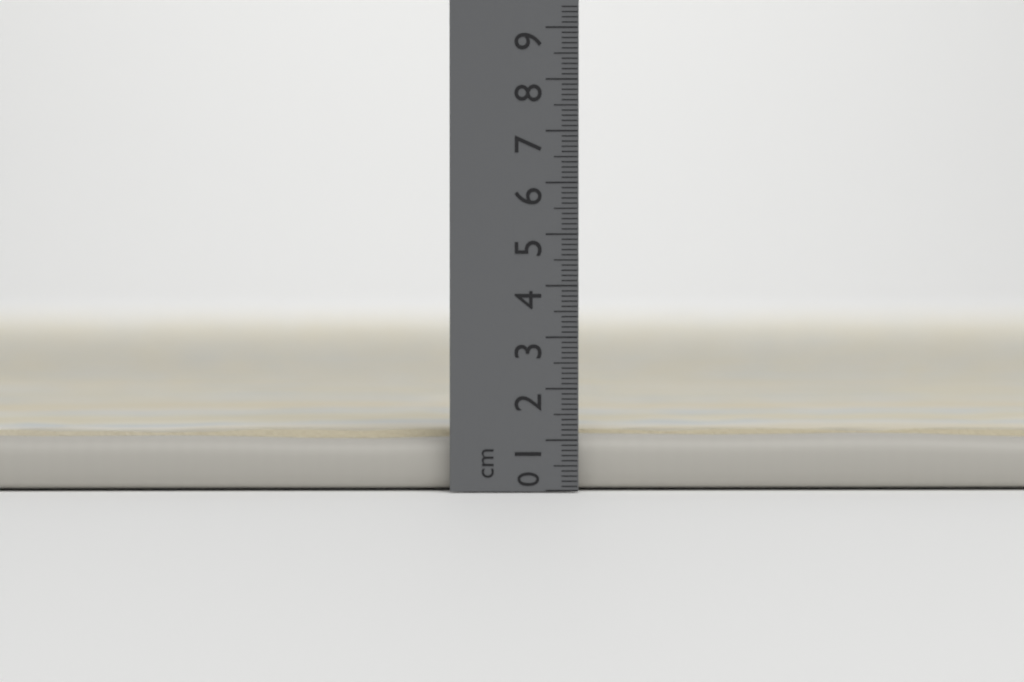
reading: 1.2 cm
